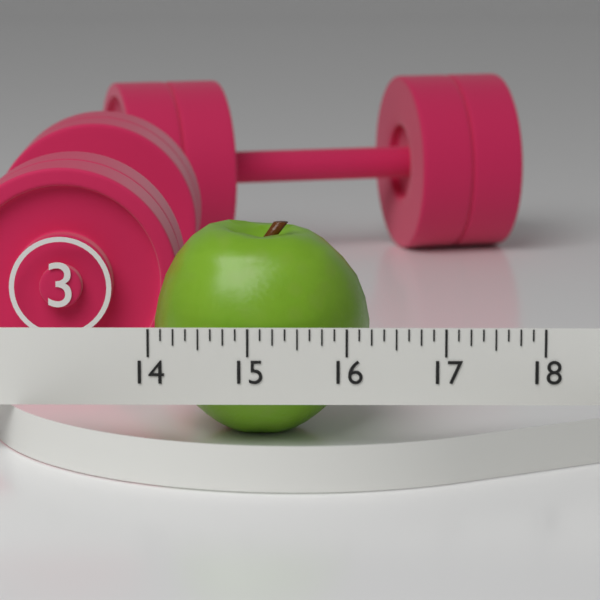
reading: 16.250 (no unit)
